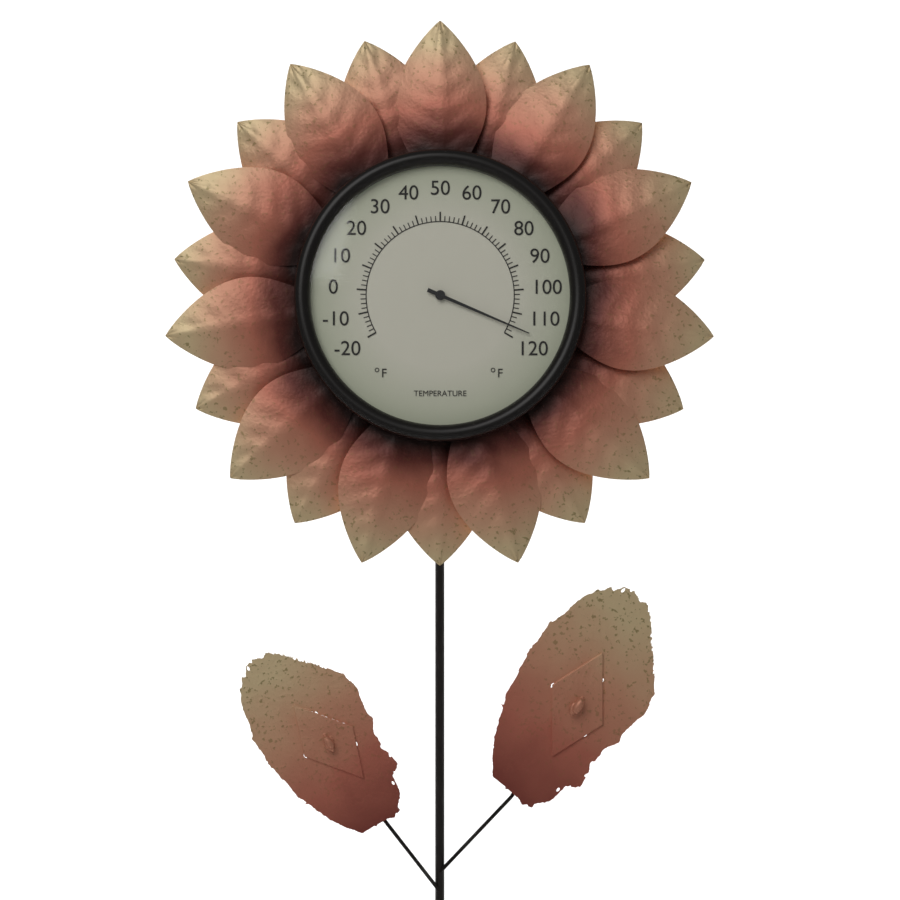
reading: 116 °F
